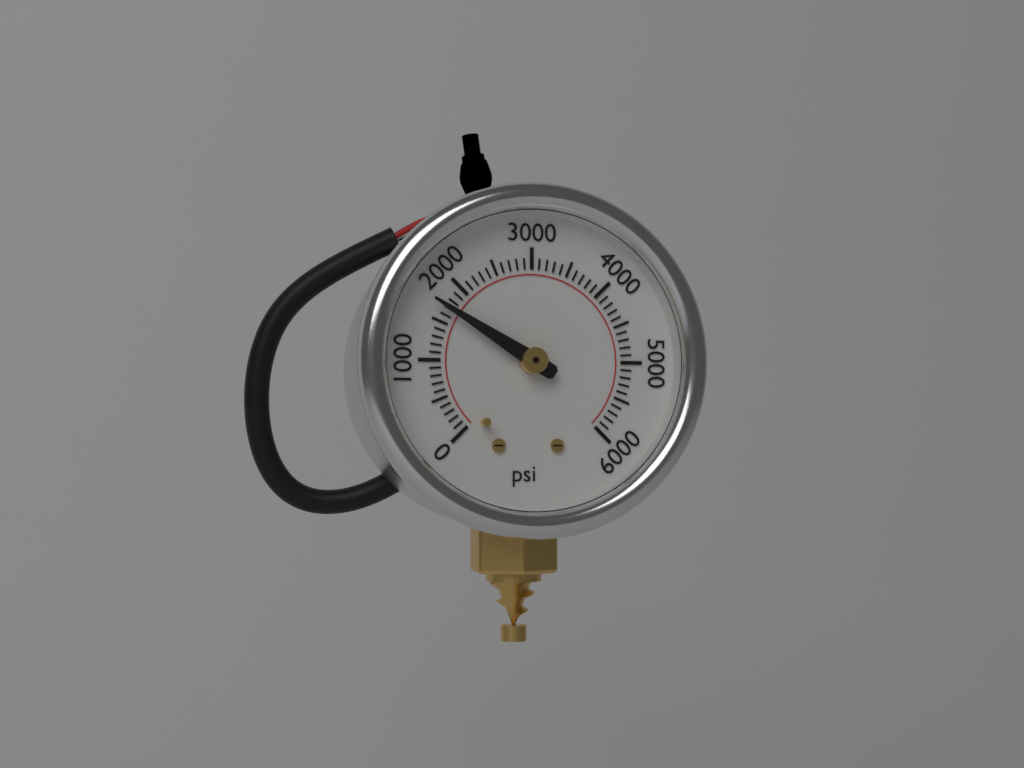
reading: 1700 psi
